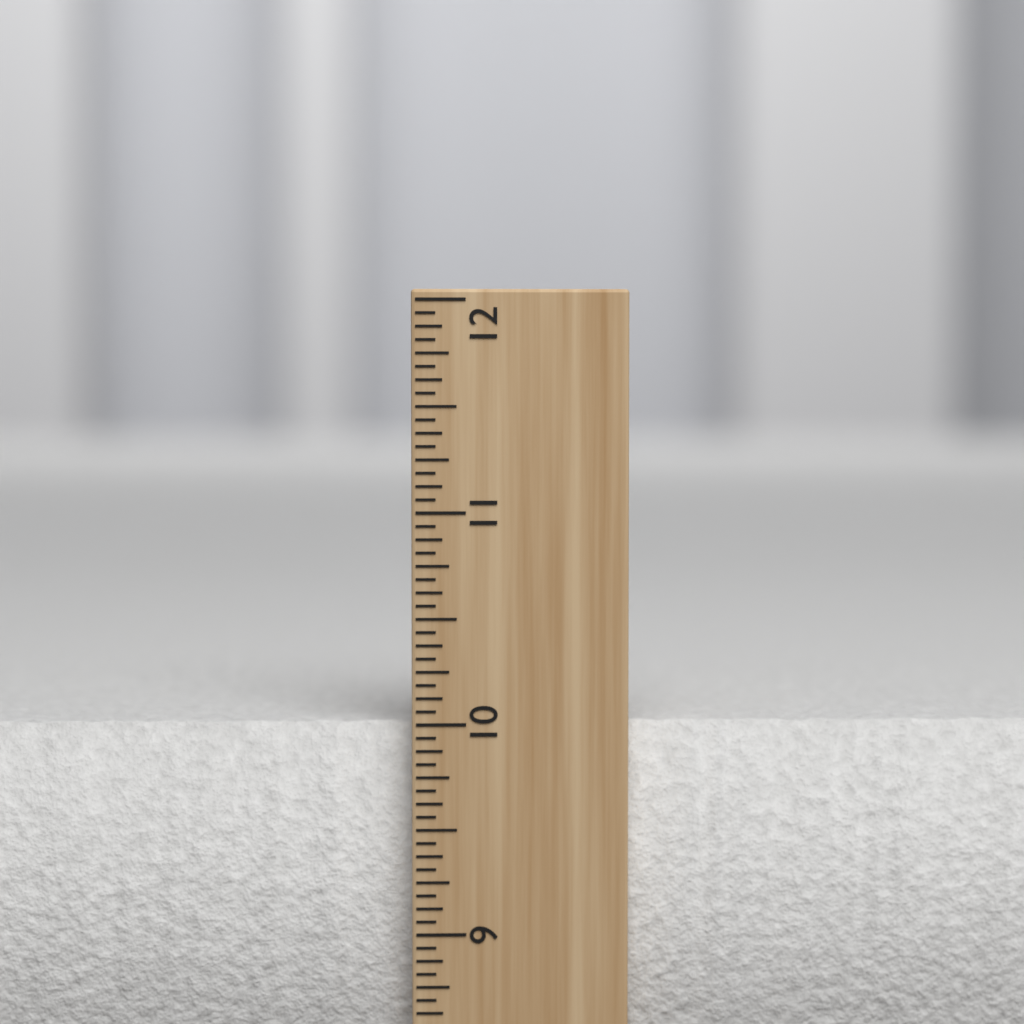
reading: 10.0000 inch
